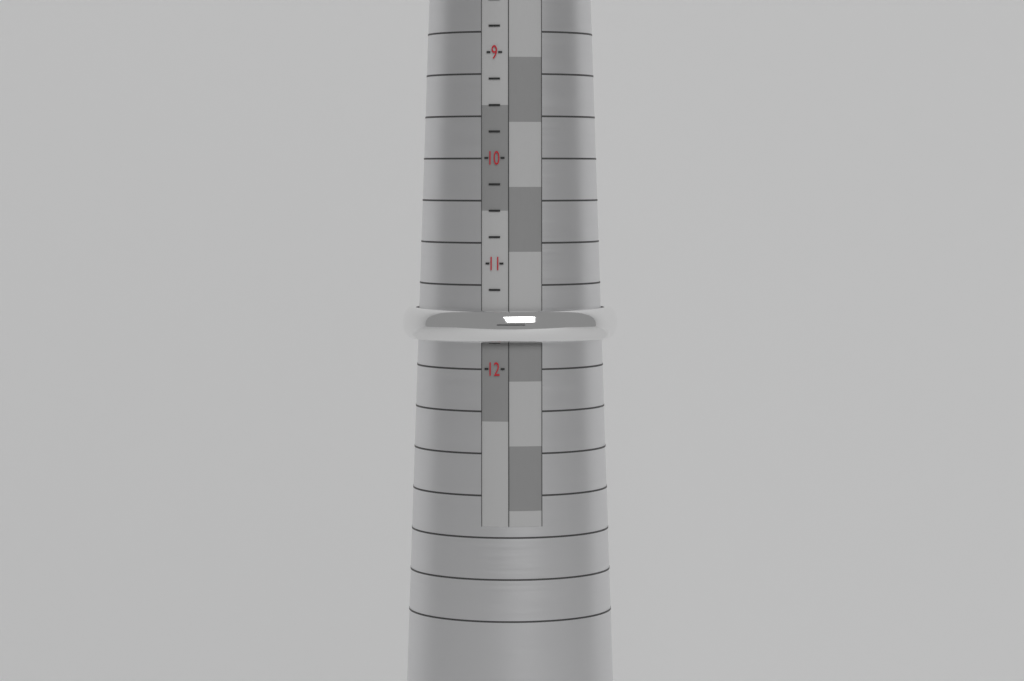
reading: 11.75 (no unit)
